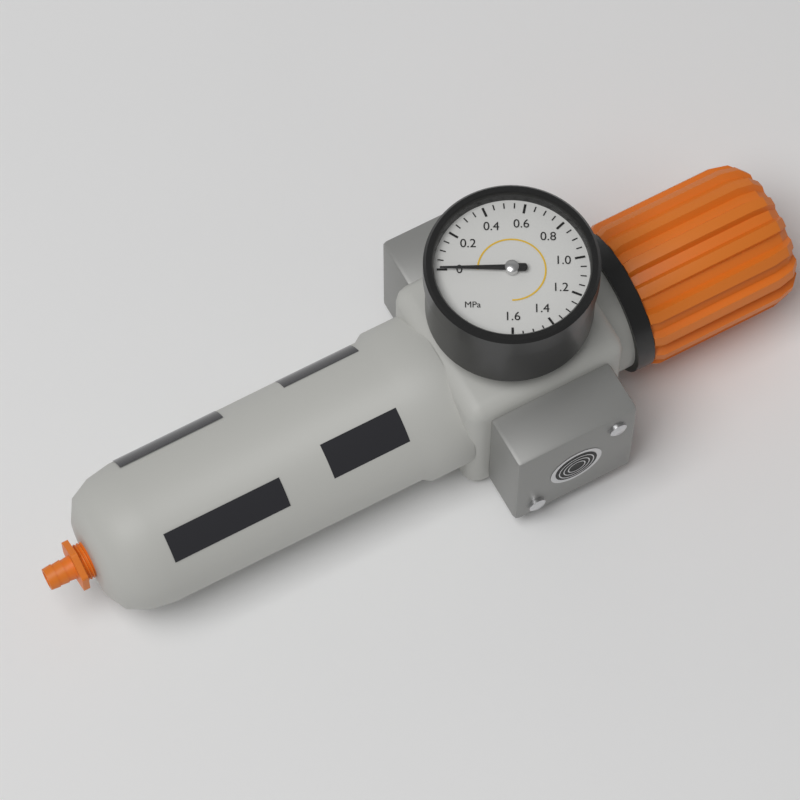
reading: 0.00 MPa
